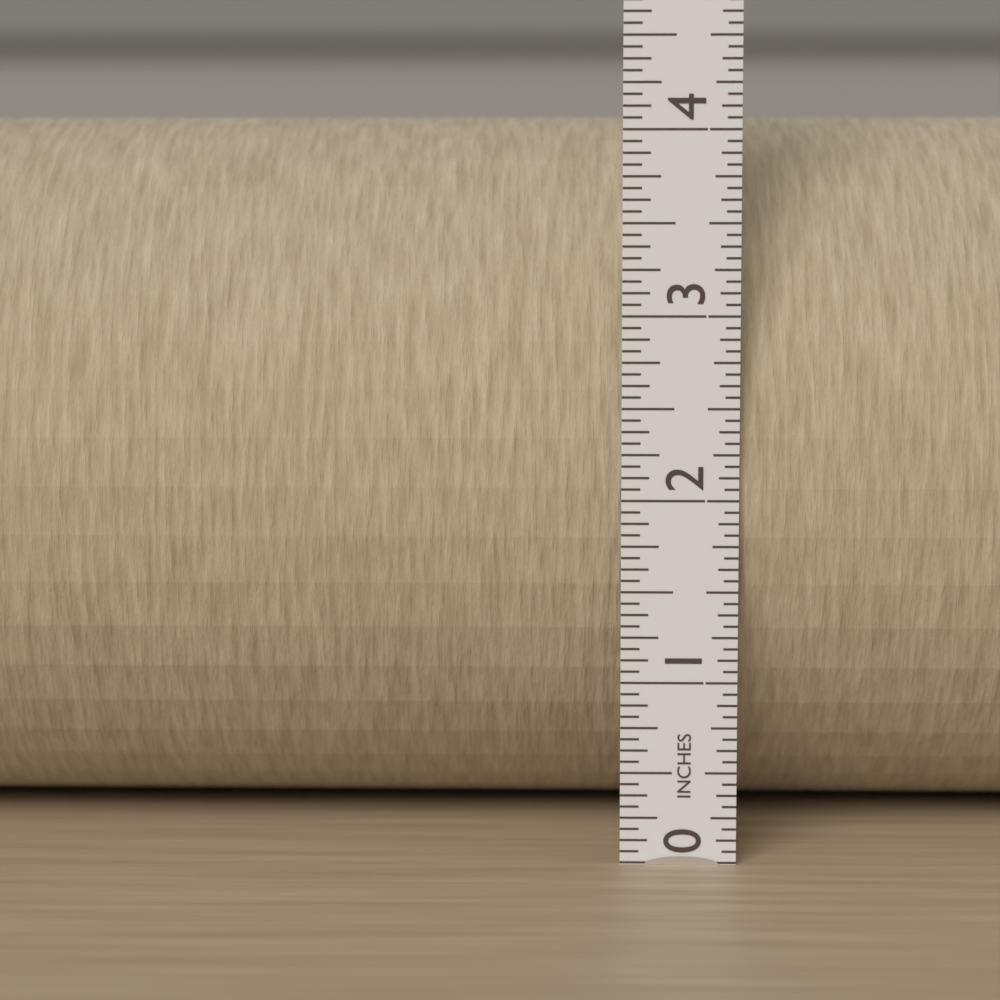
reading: 4.1250 in
